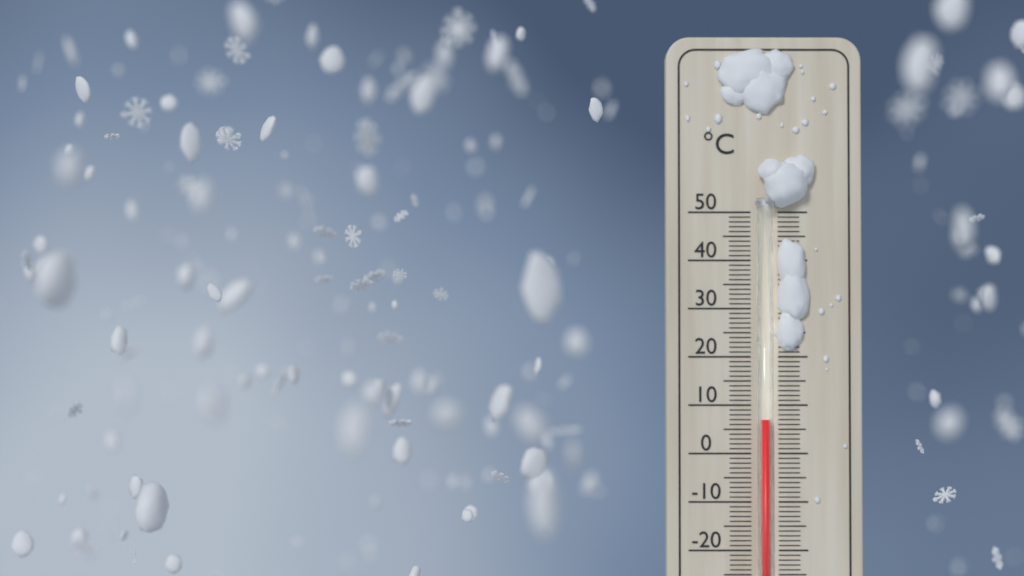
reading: 7 °C
